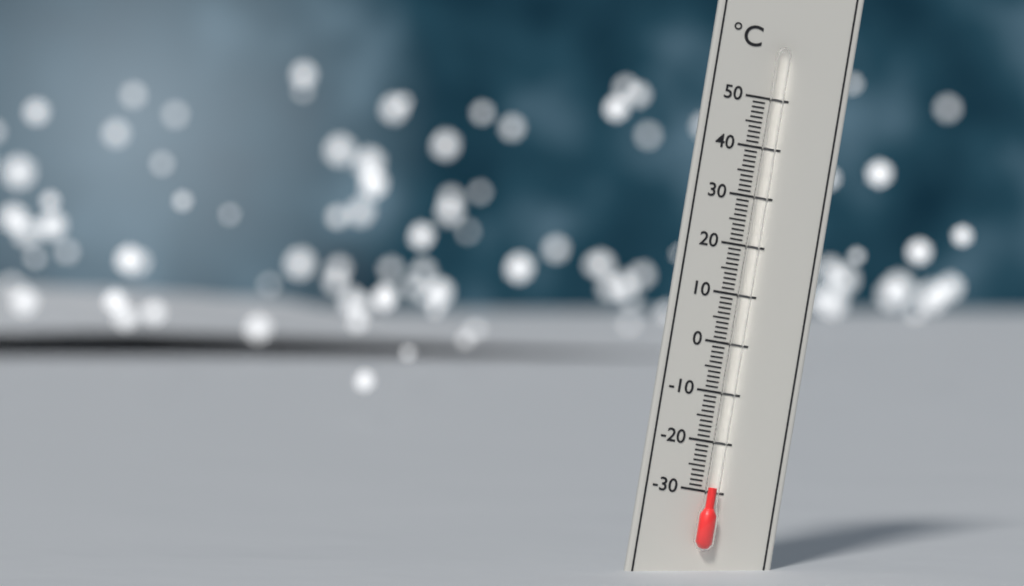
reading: -29 °C
